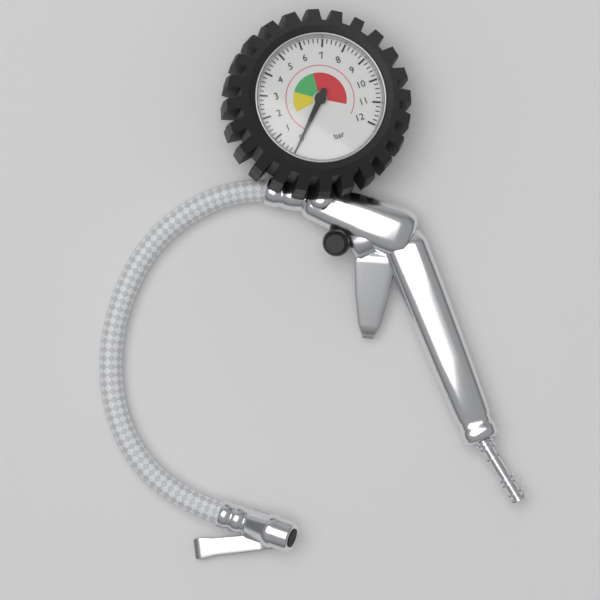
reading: 0.0 bar
